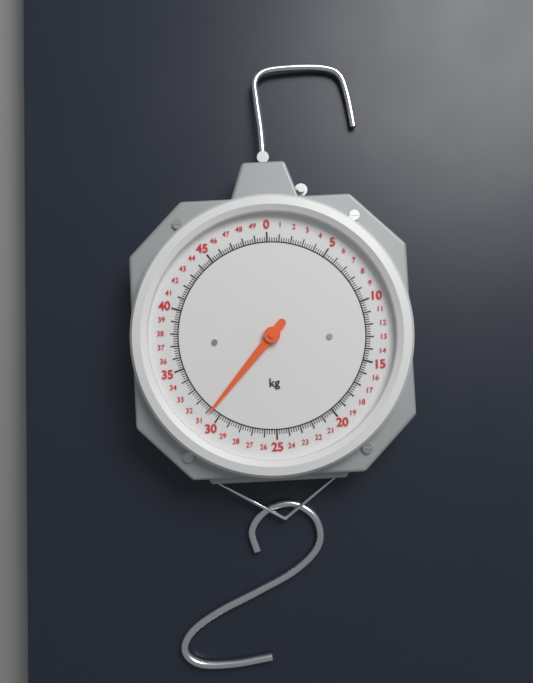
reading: 30.8 kg
